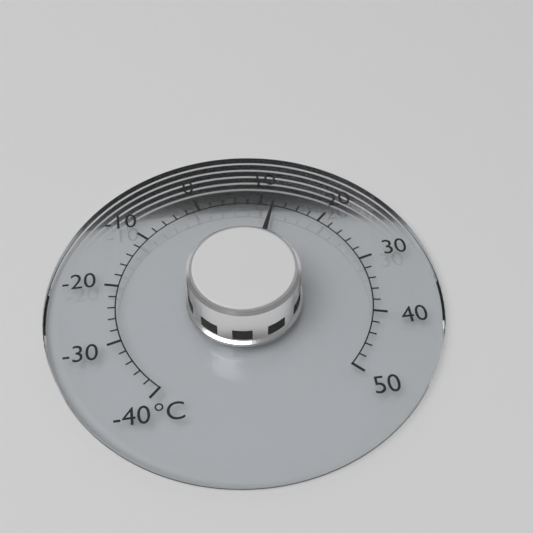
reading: 12 °C
